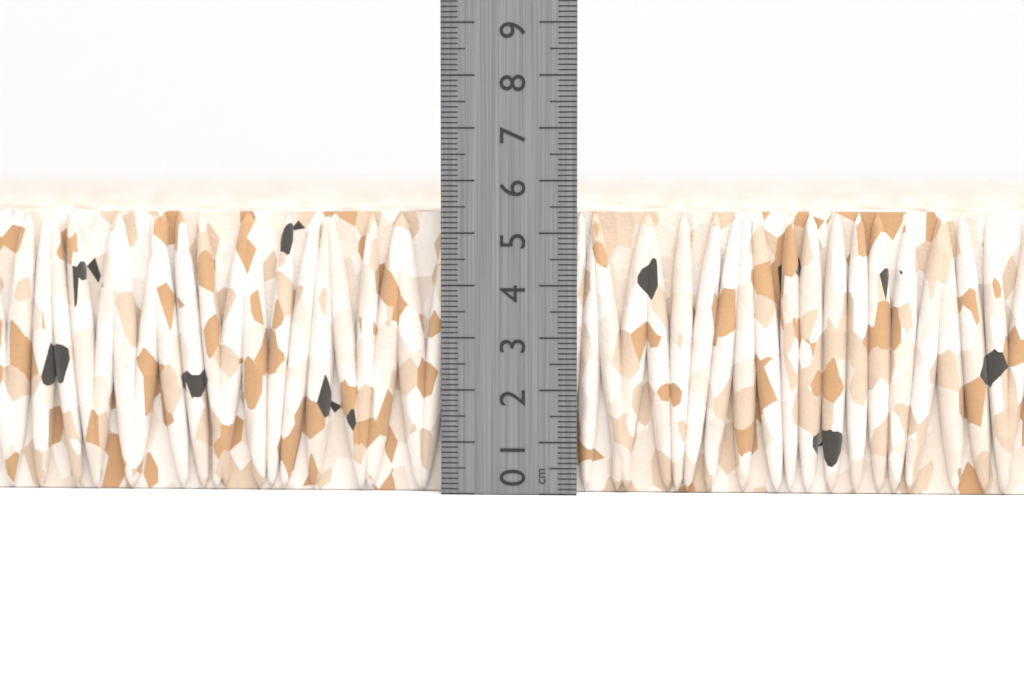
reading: 5.4 cm
